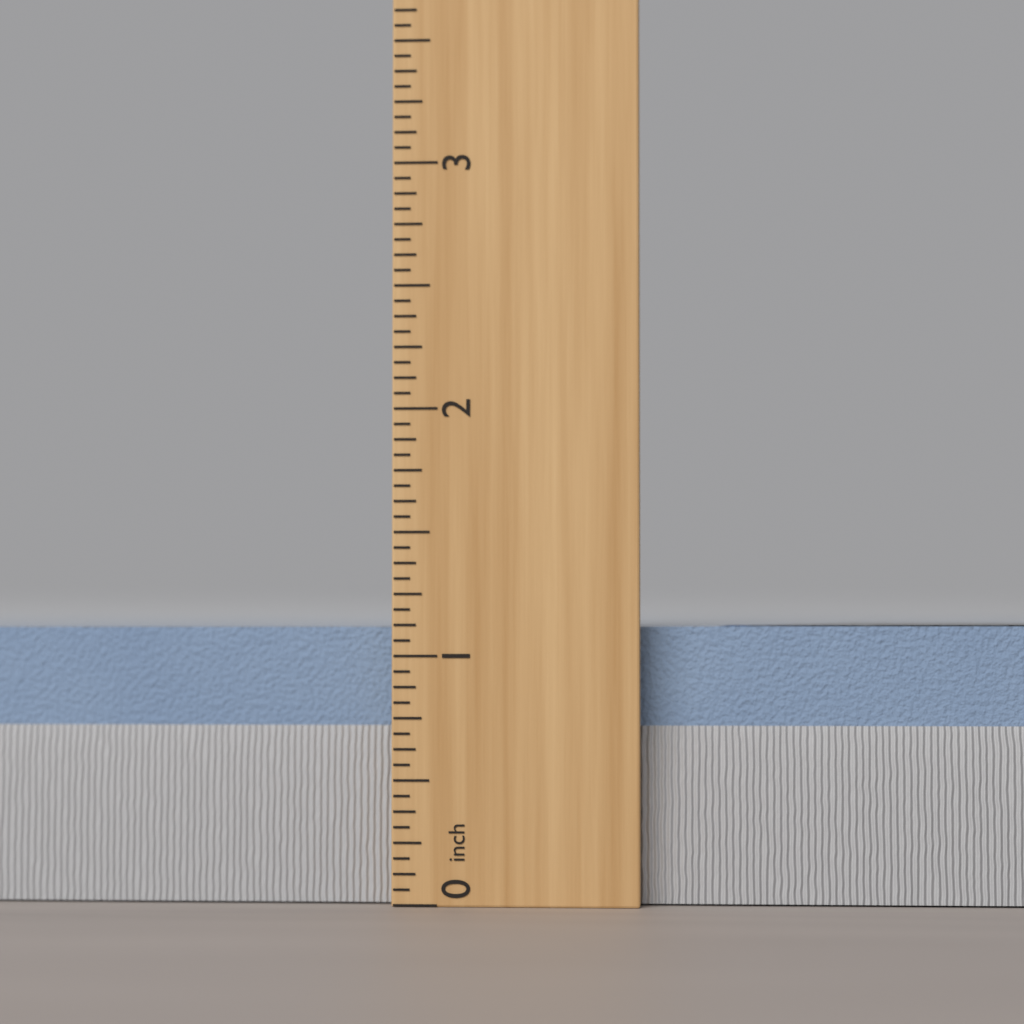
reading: 1.1250 inch
